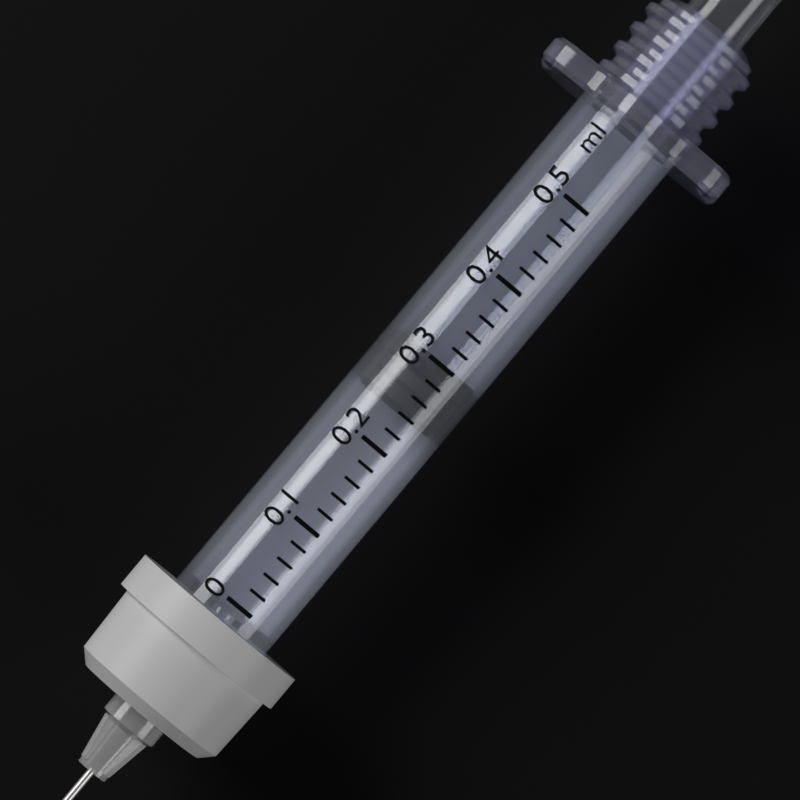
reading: 0.24 ml
